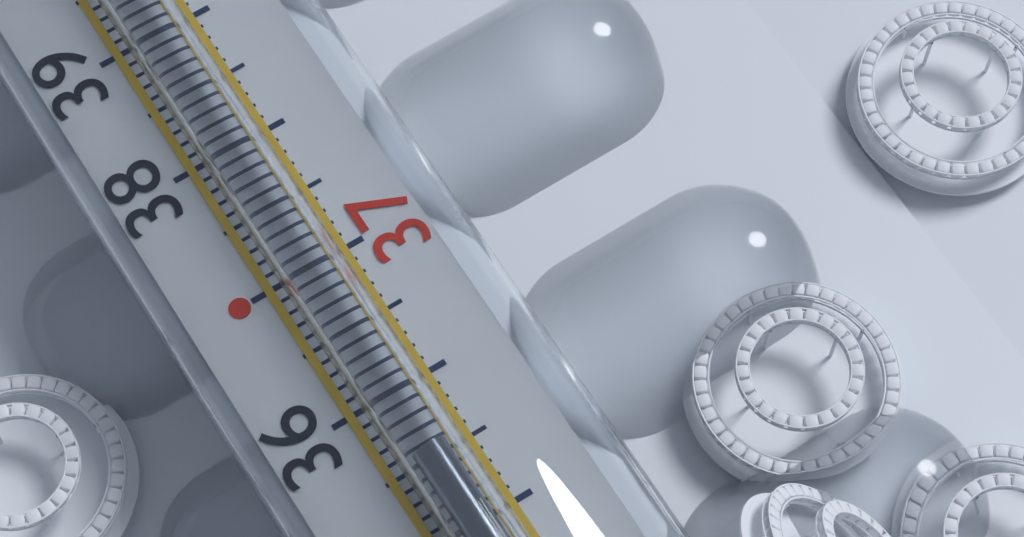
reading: 35.5 °C
